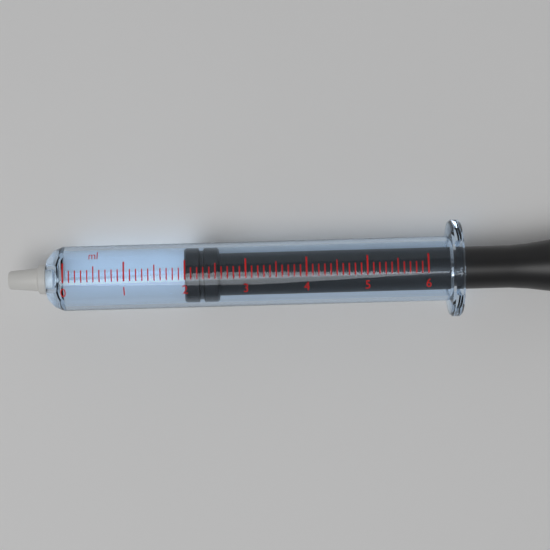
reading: 2.0 ml
